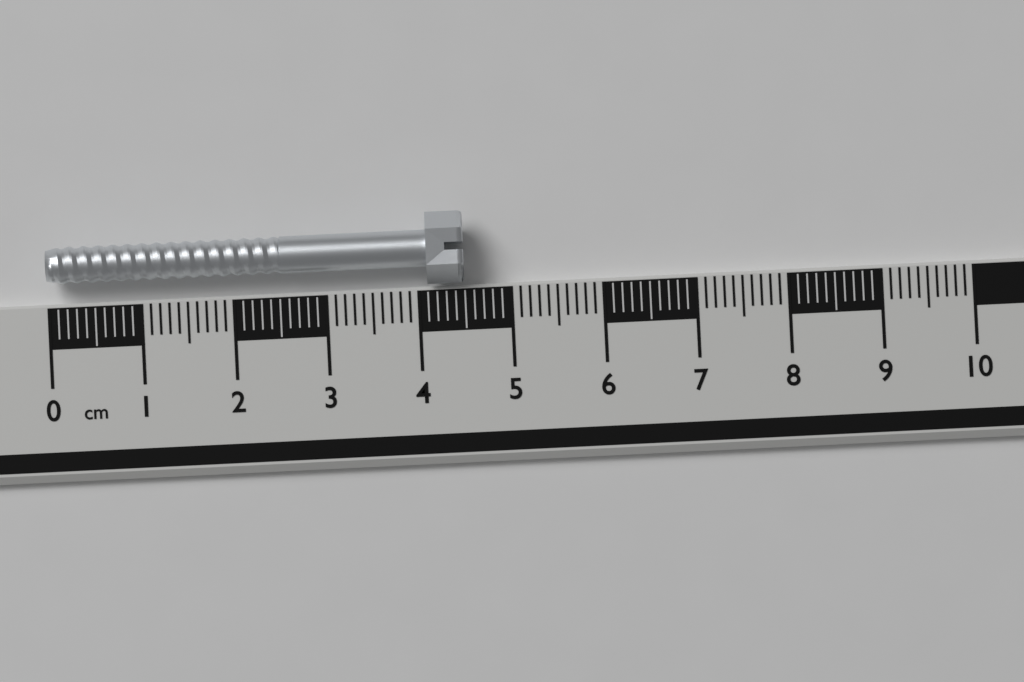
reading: 4.5 cm
